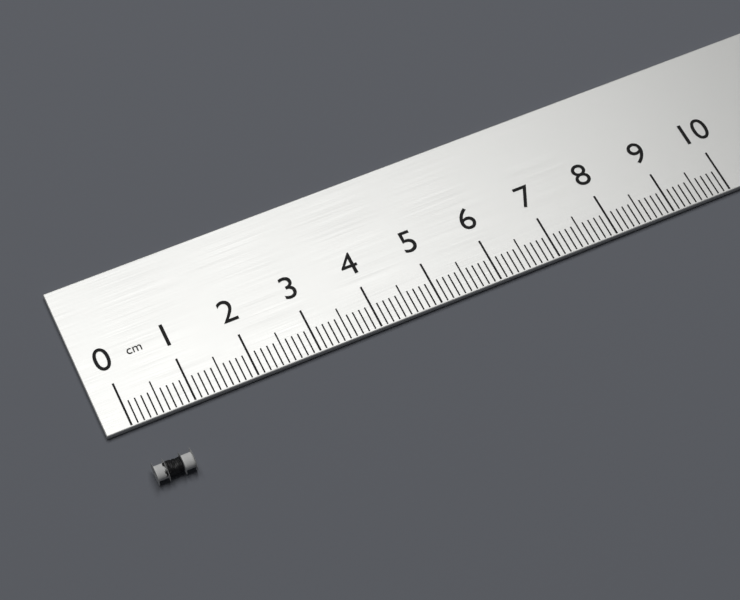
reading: 0.6 cm
